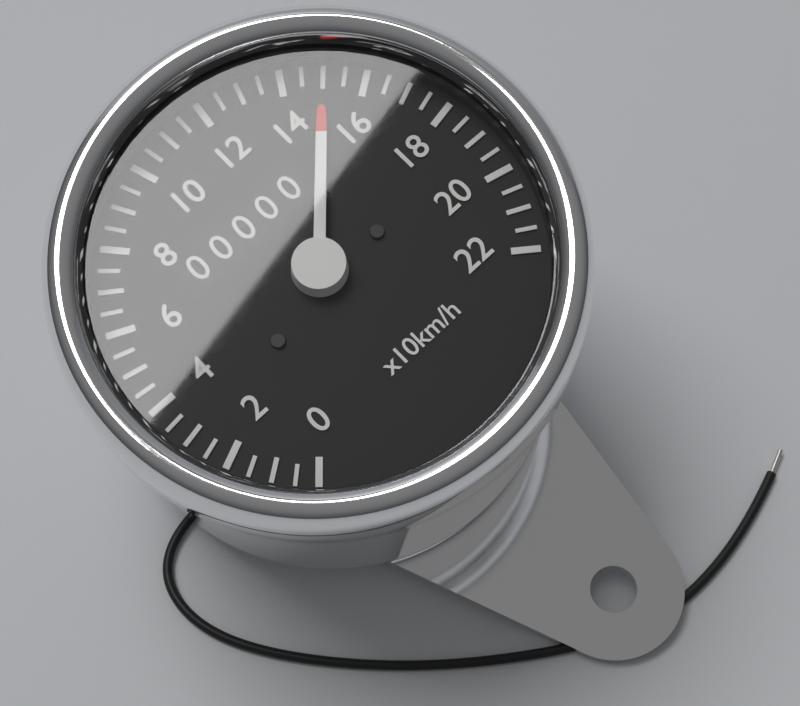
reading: 150 km/h
